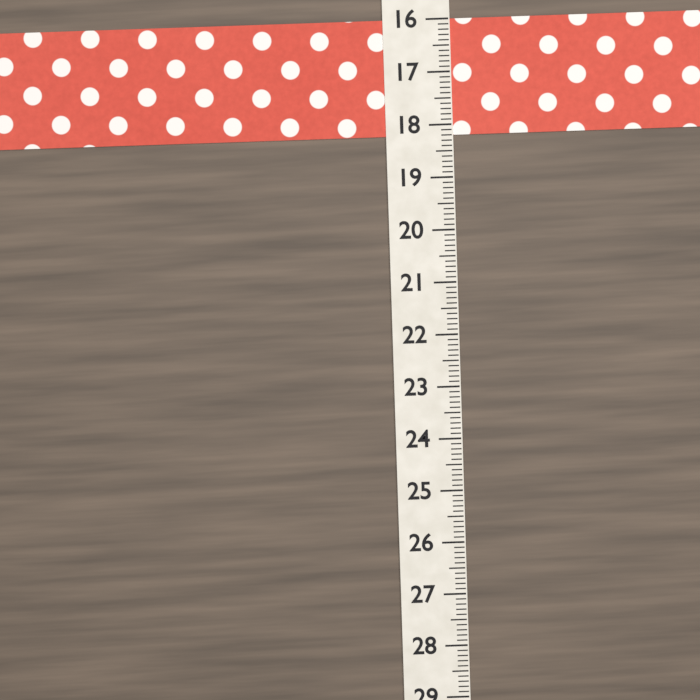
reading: 18.2 (no unit)
